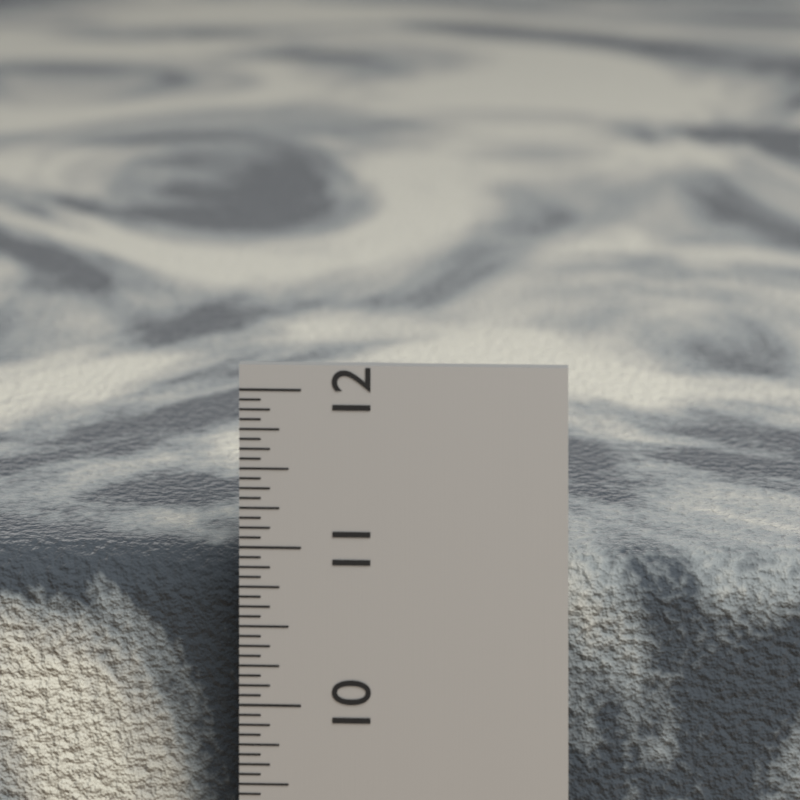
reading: 10.8125 in
